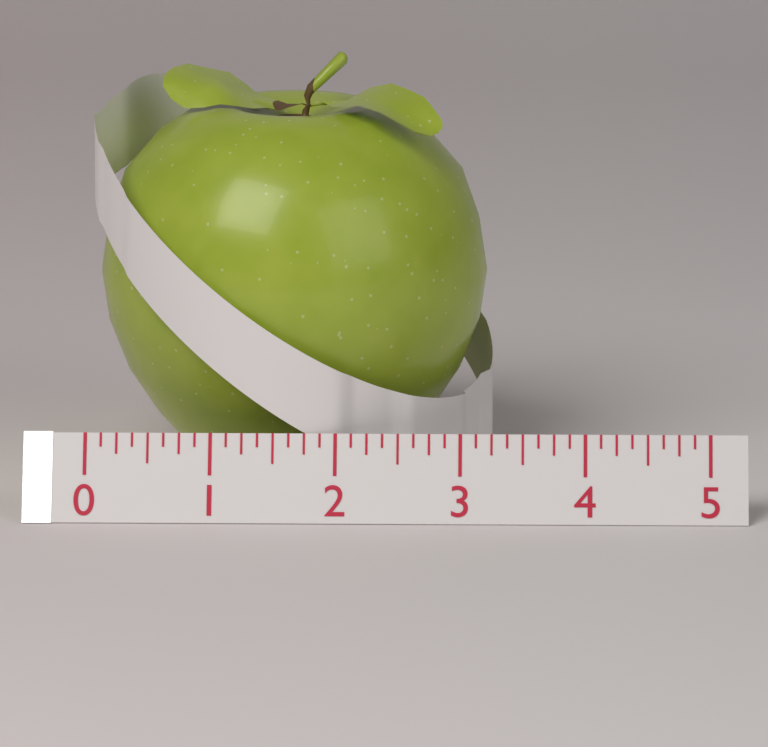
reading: 3.250 (no unit)
